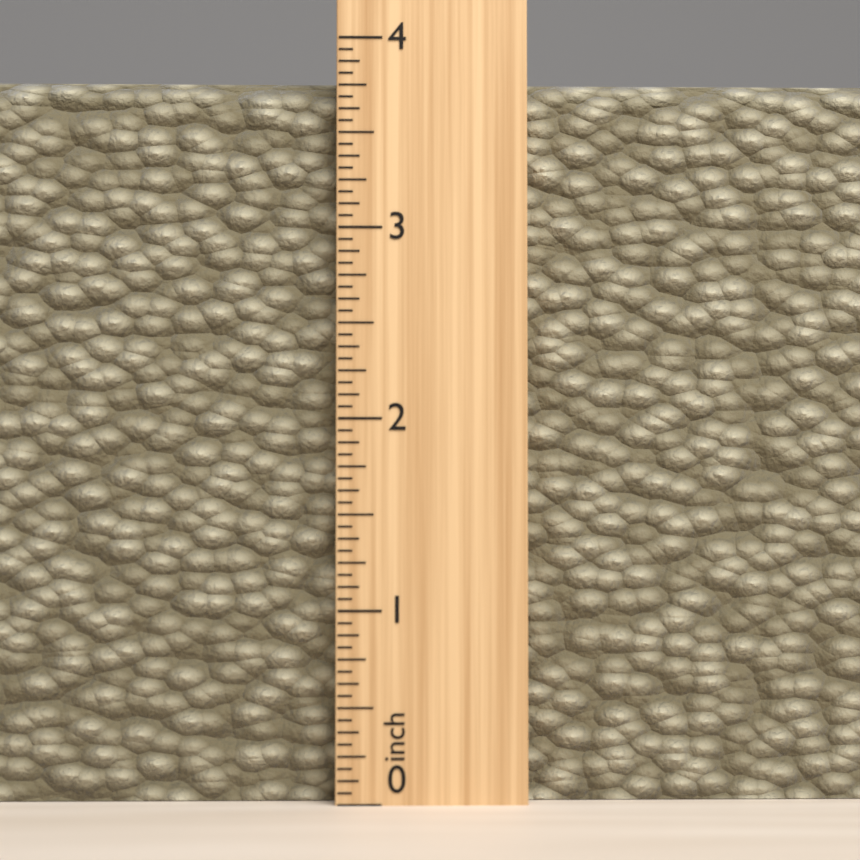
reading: 3.8125 inch
